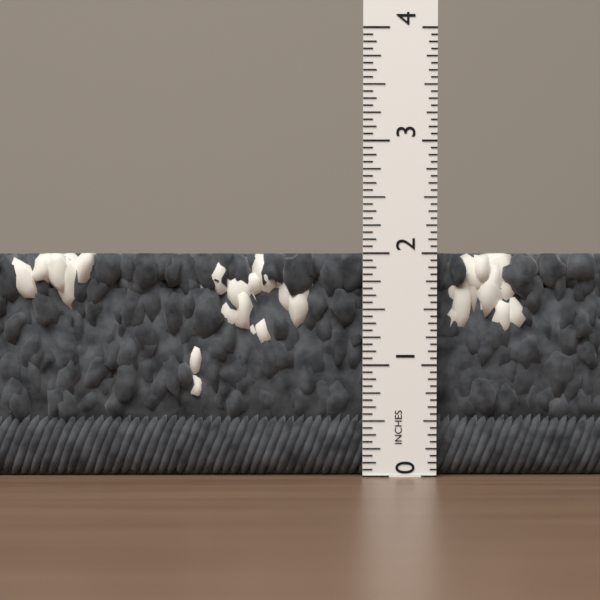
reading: 2.0000 in
